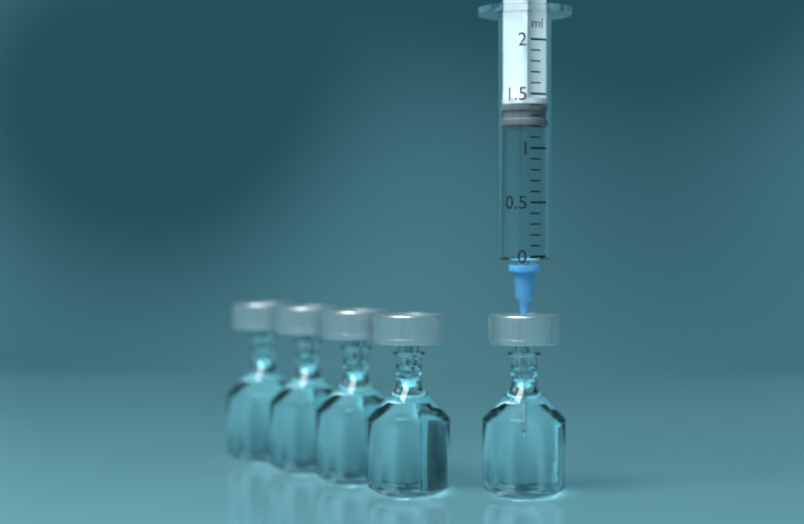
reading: 1.2 ml
